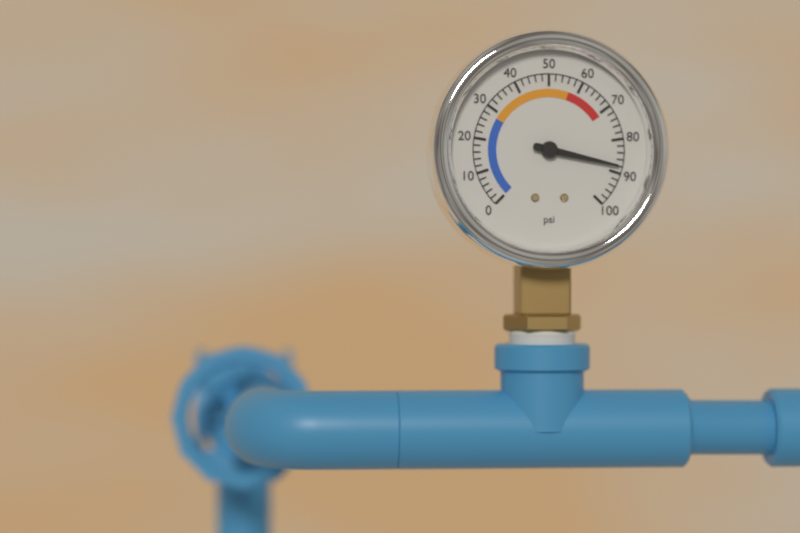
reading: 88 psi
